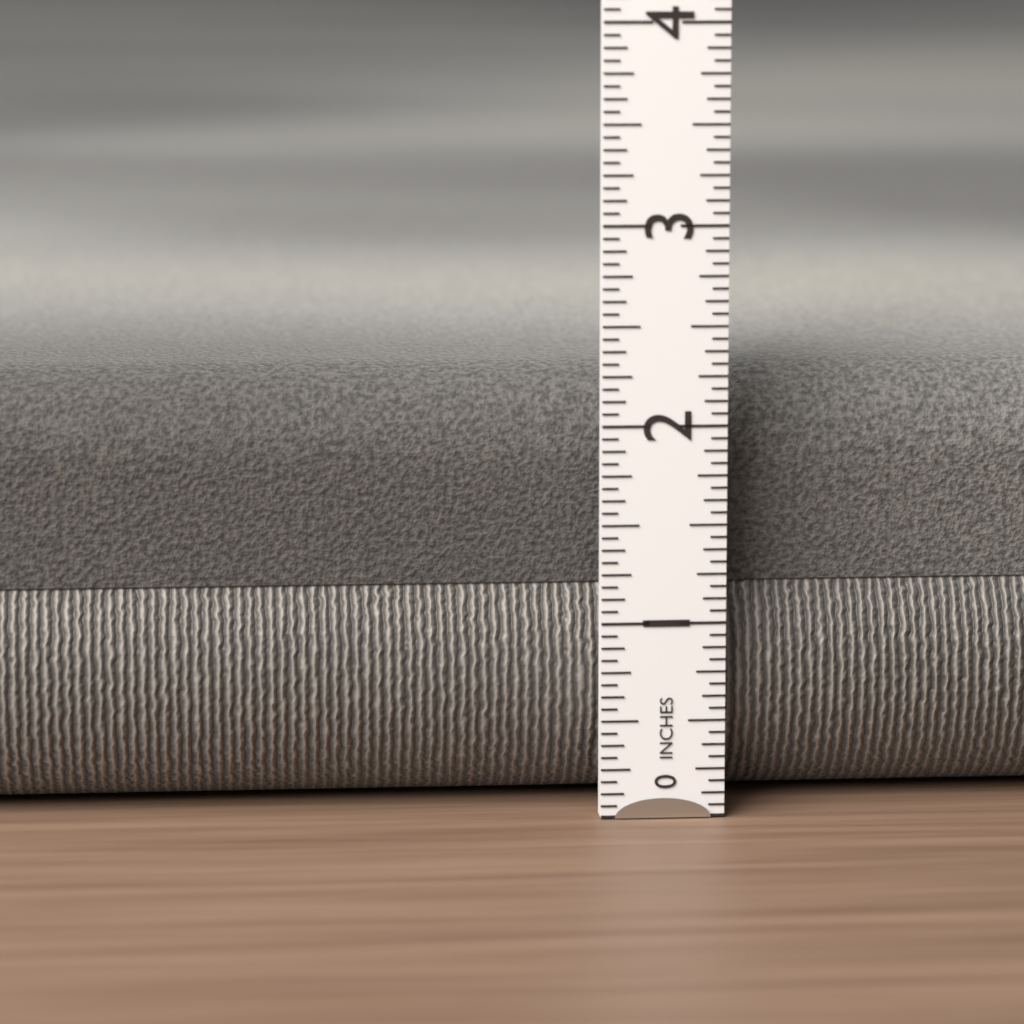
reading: 2.2500 in
